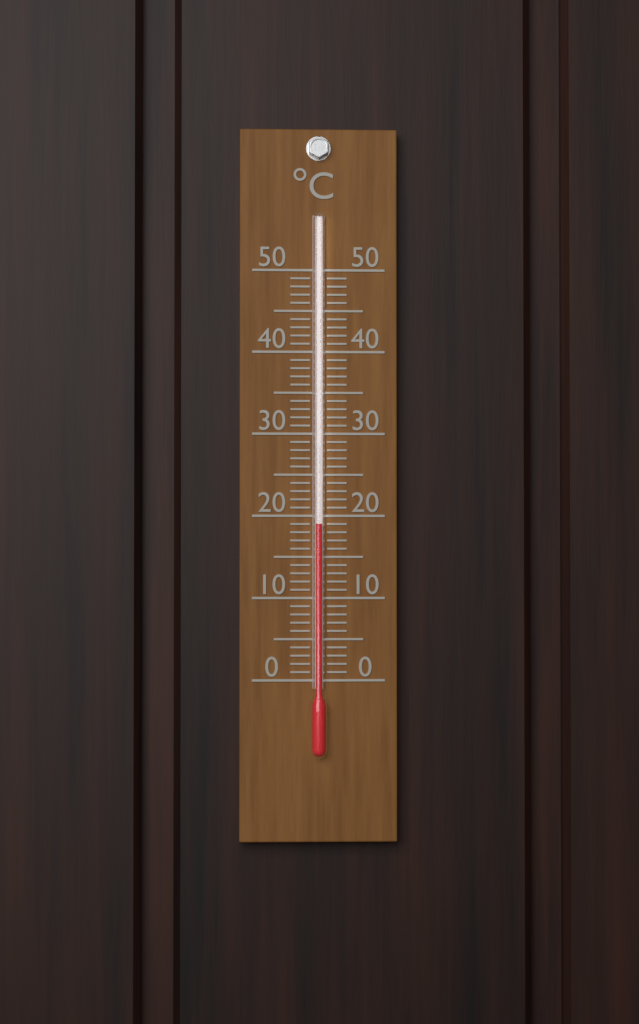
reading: 19 °C
